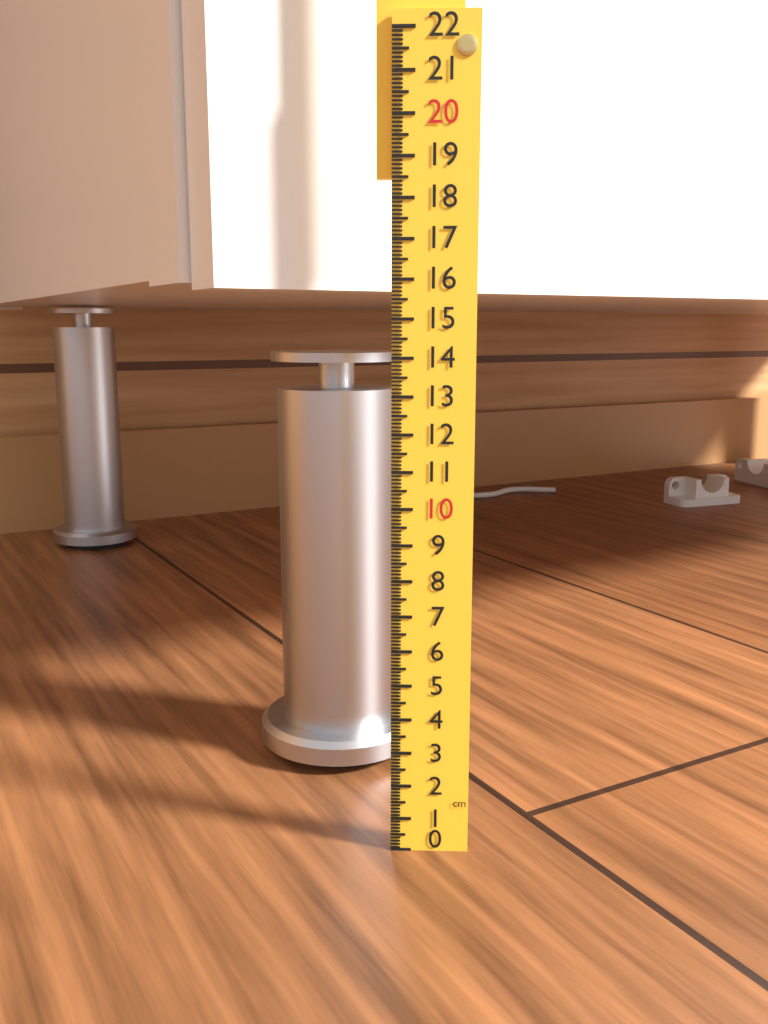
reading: 14.0 cm
